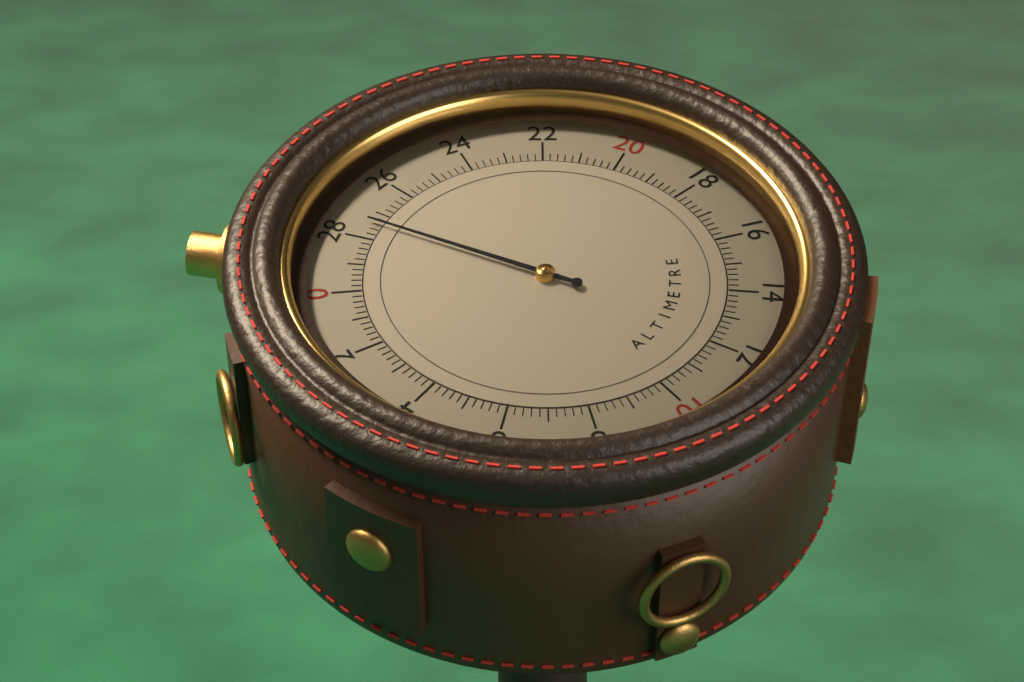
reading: 27.4 (no unit)
